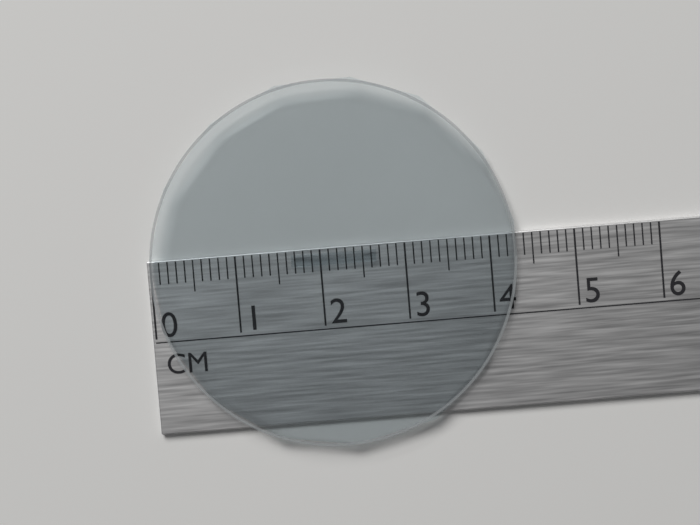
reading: 4.3 cm
